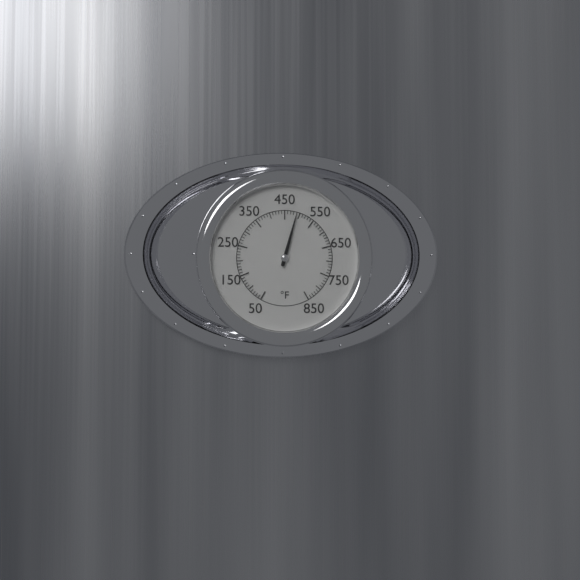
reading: 490 °F
